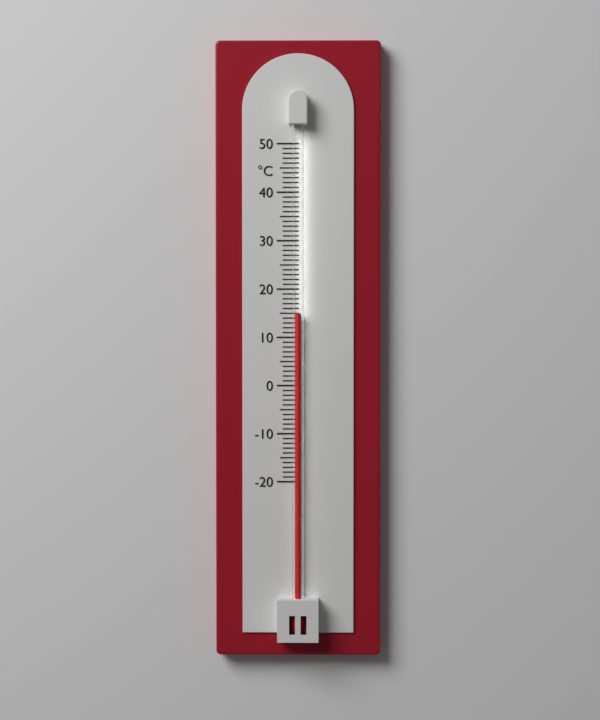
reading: 15 °C
